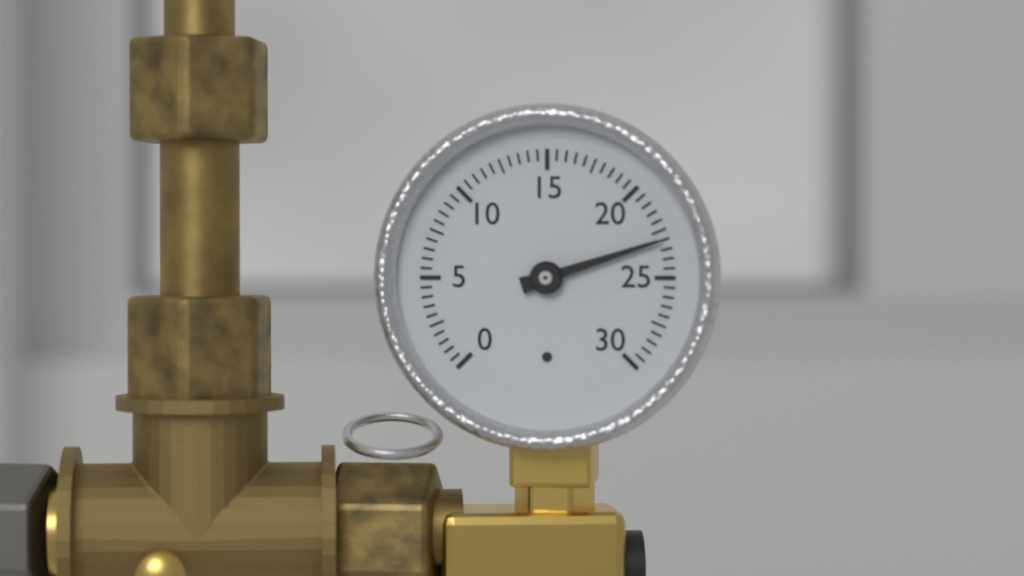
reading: 23.0 (no unit)
